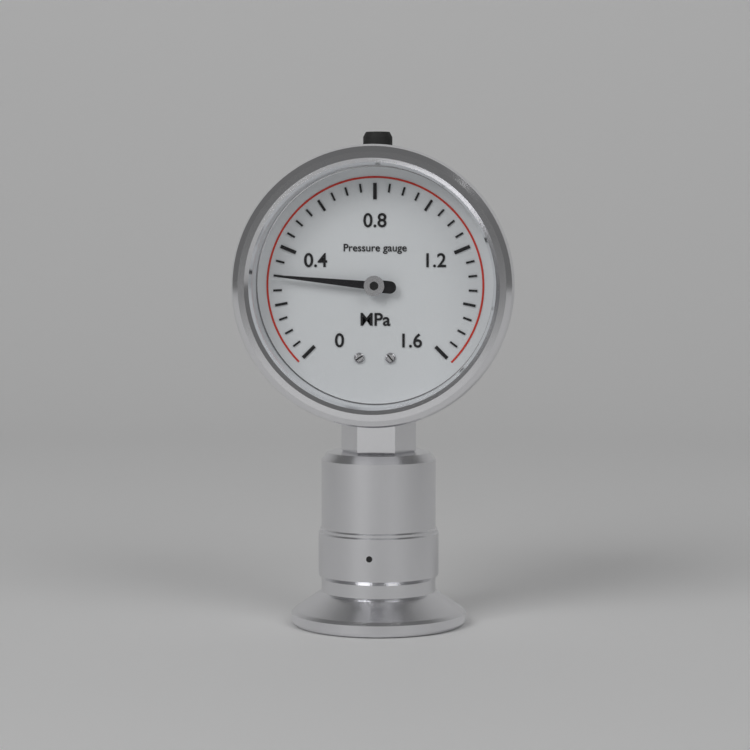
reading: 0.30 MPa
